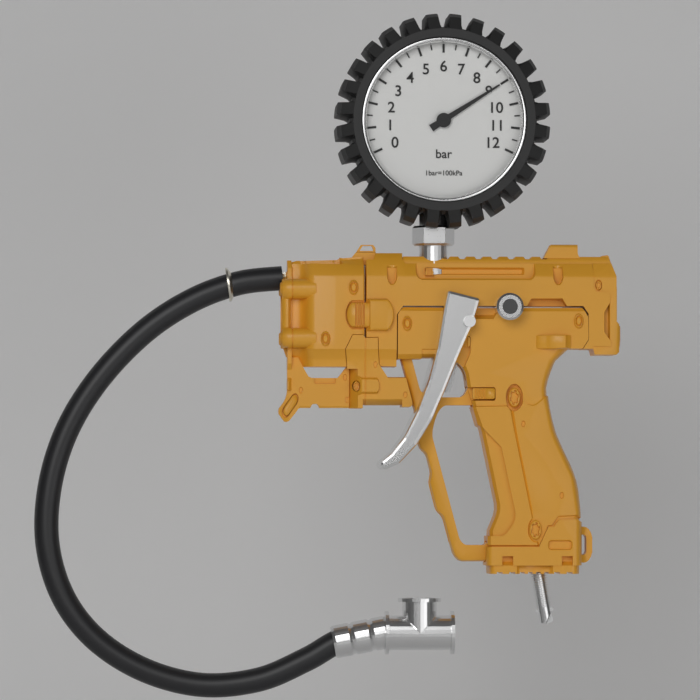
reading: 9.0 bar
